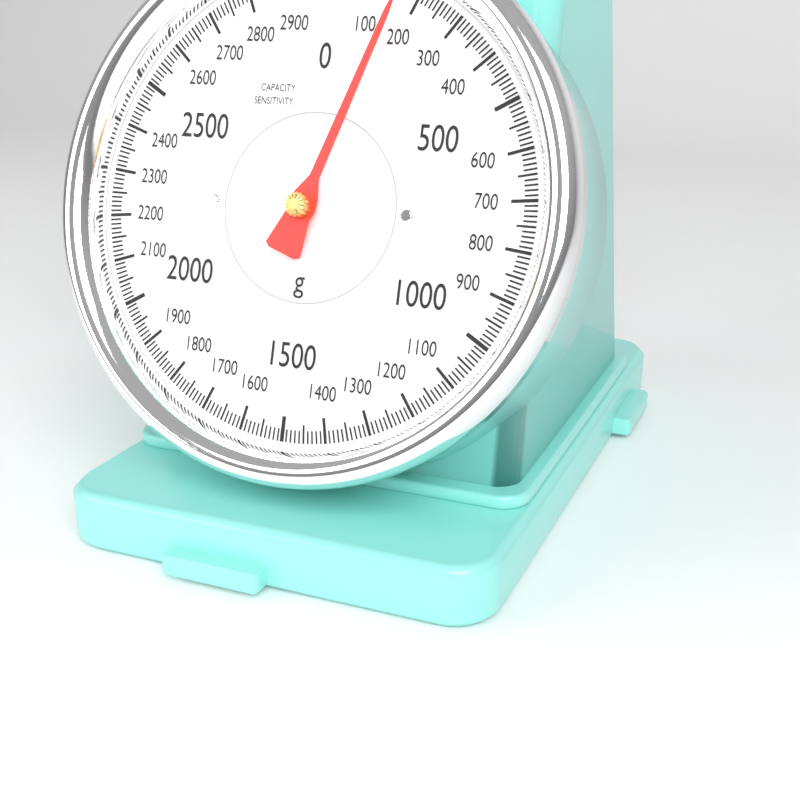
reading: 160 g
